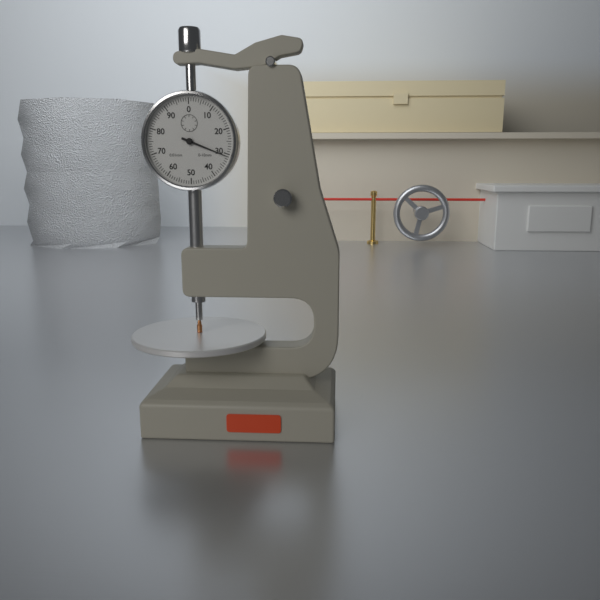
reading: 0.31 mm
